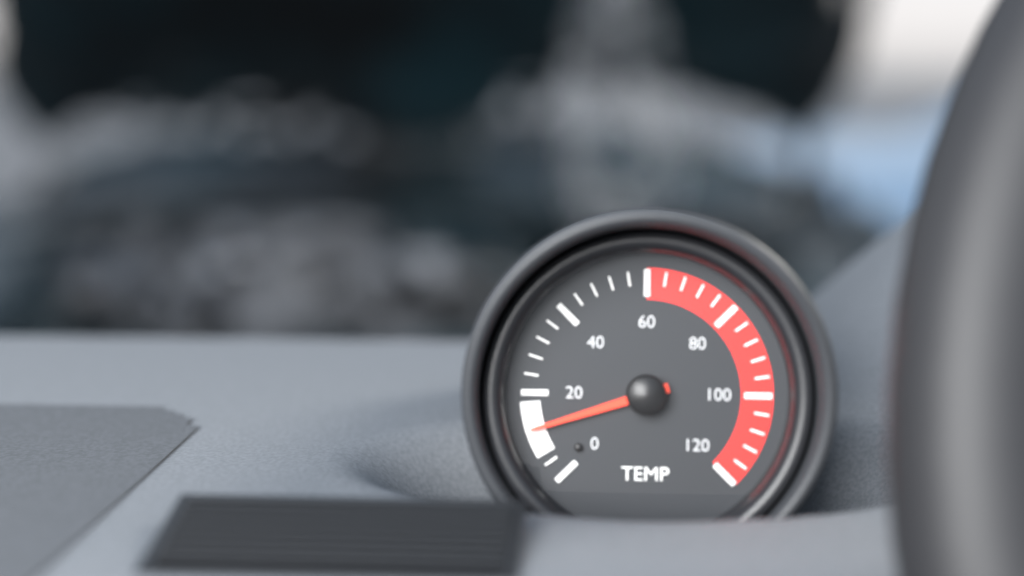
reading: 12 (no unit)
